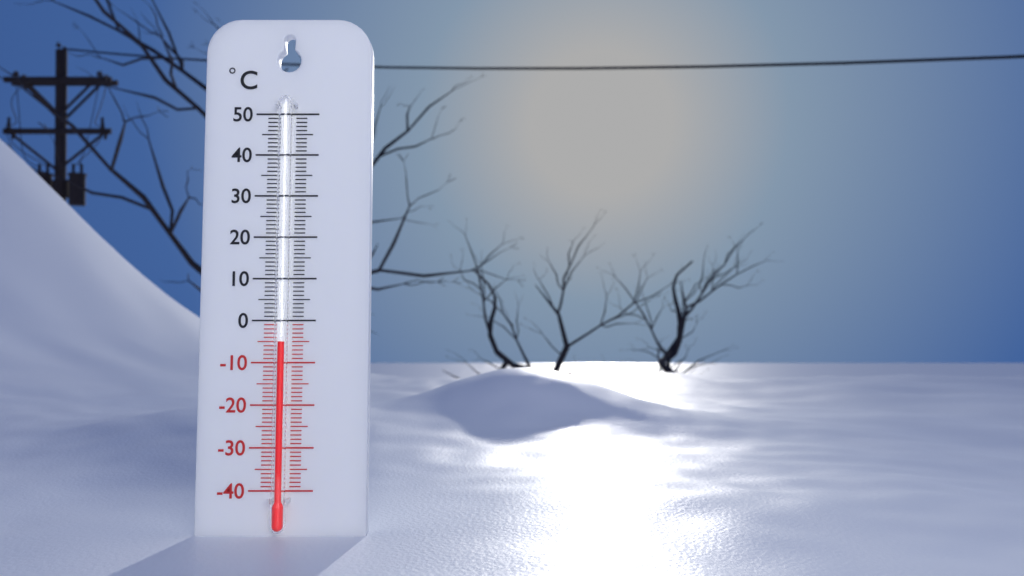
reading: -5 °C
